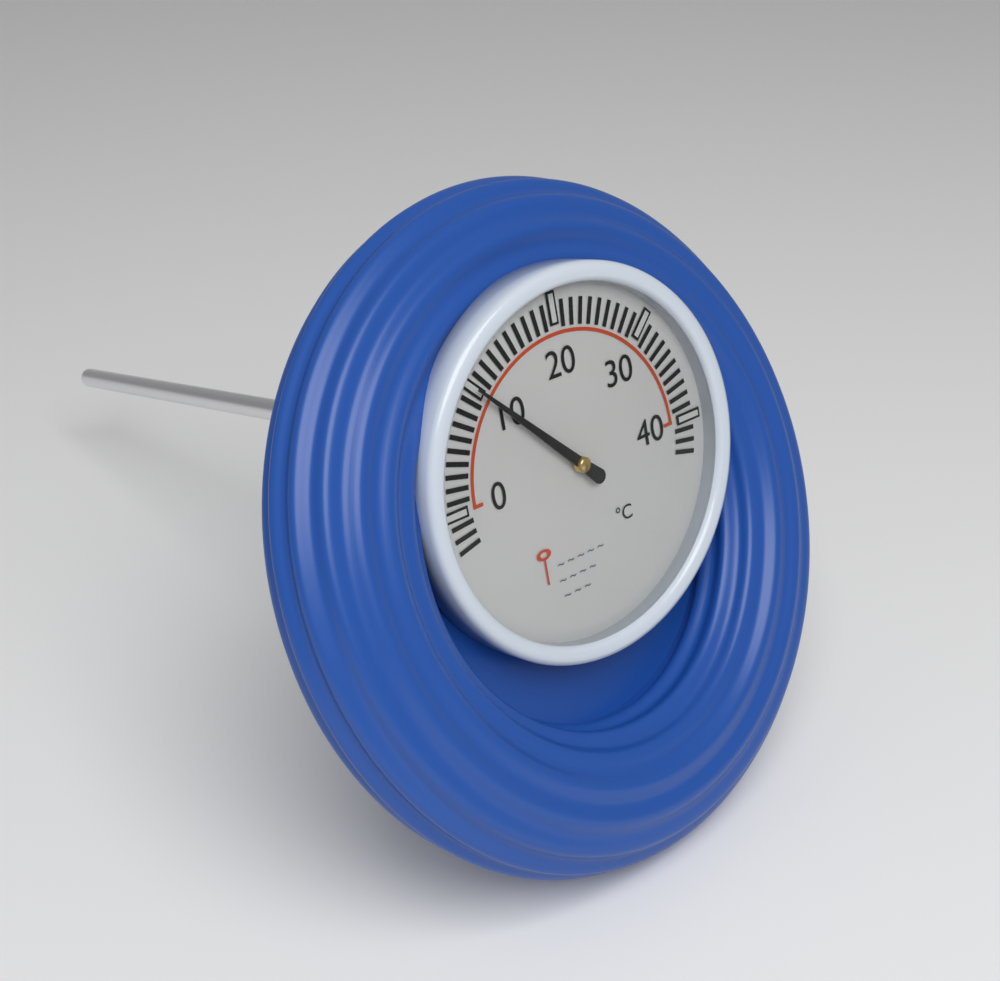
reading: 10 °C
